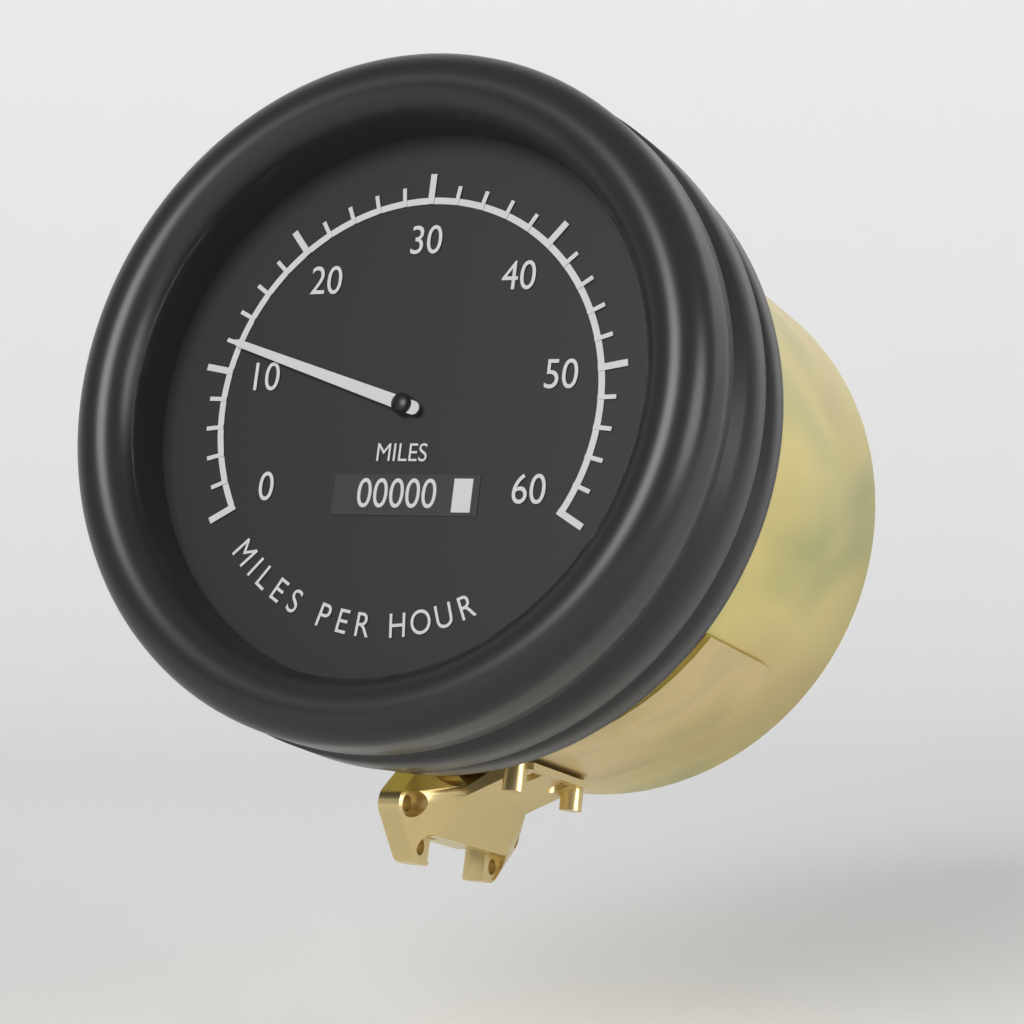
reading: 12 mph
